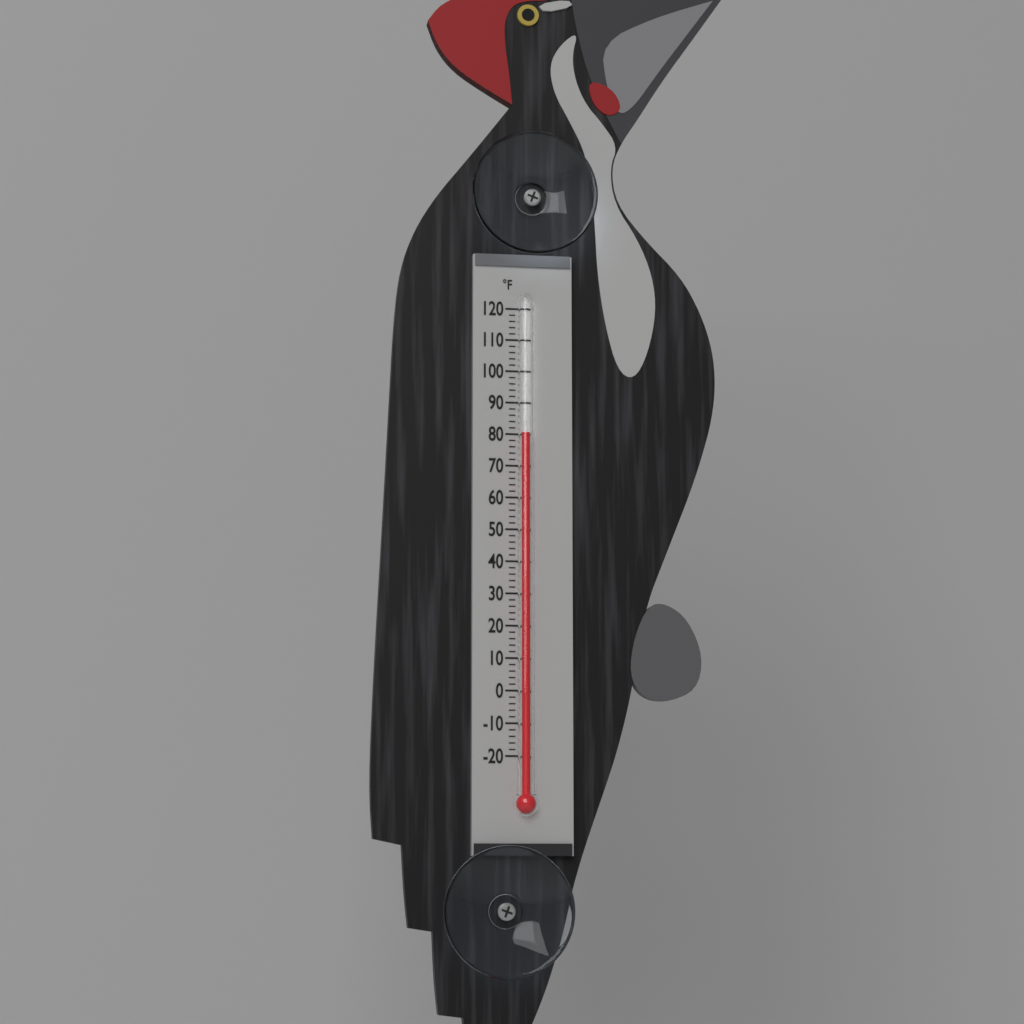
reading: 80 °F
